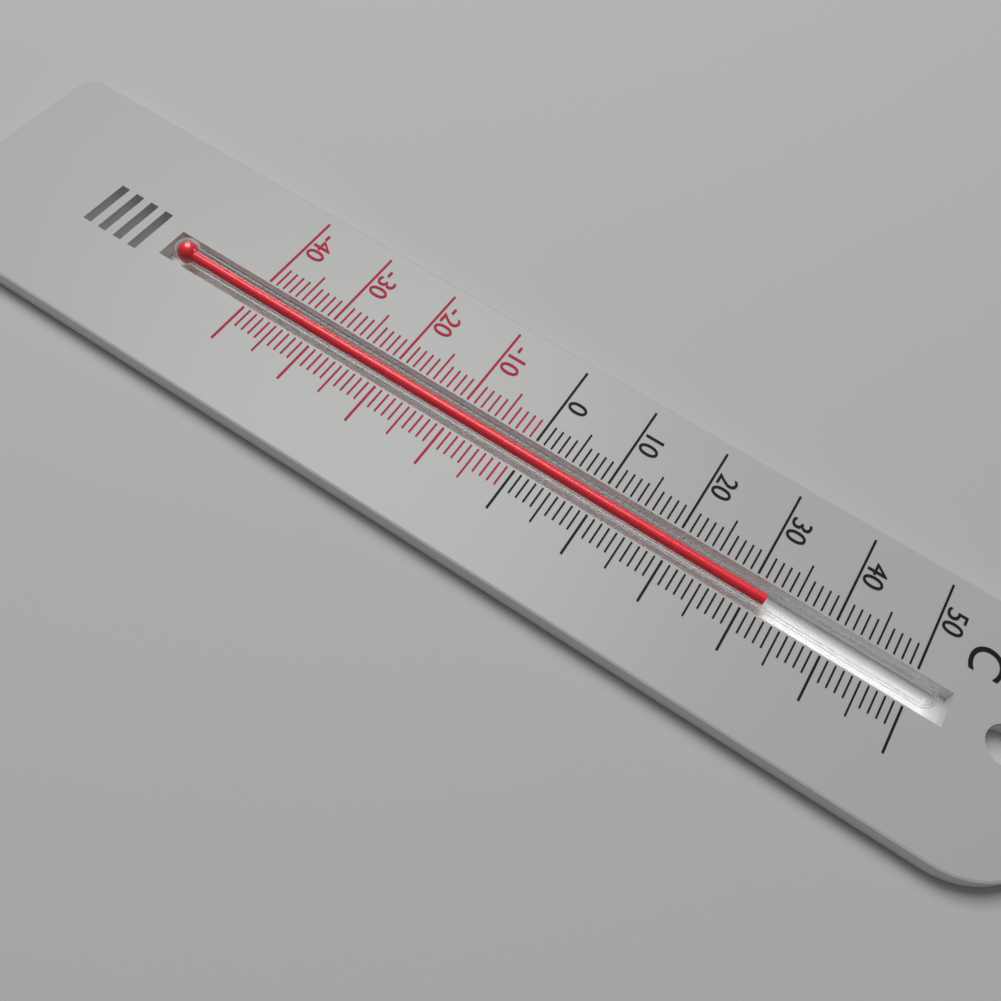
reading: 32 °C
